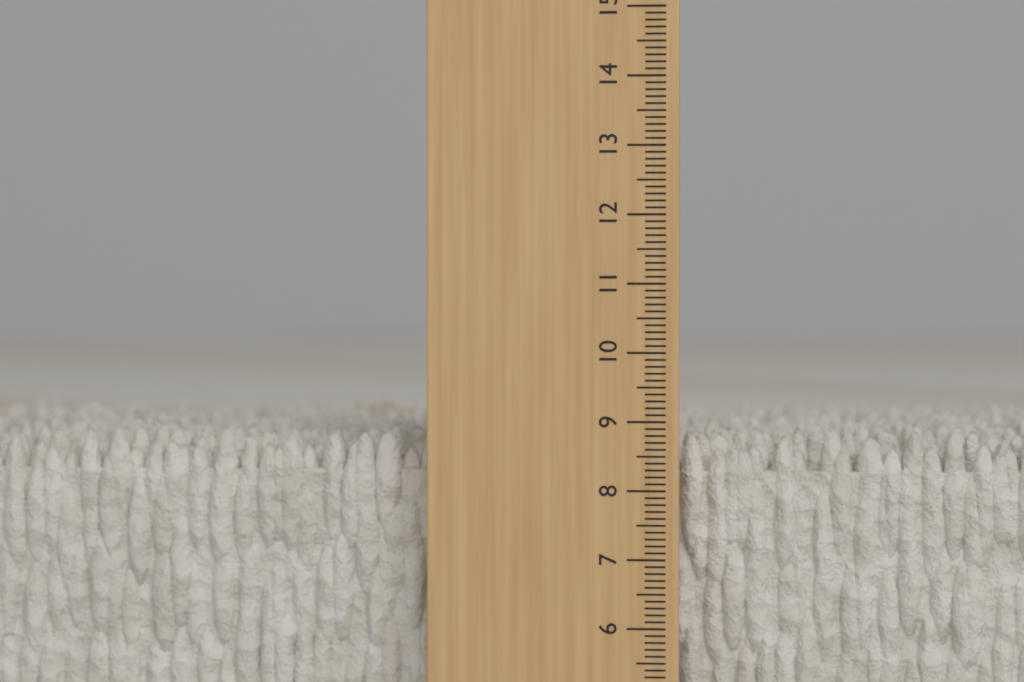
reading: 8.9 cm
